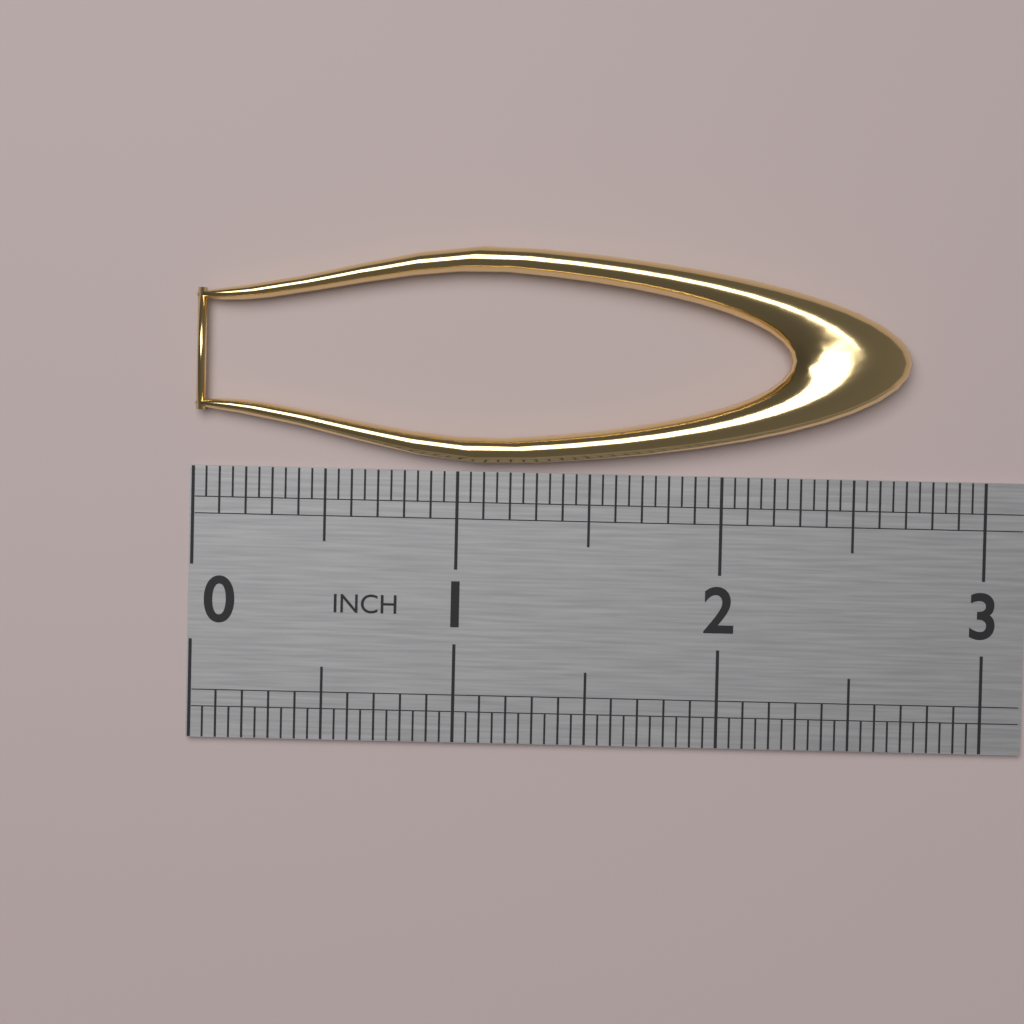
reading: 2.70 in
